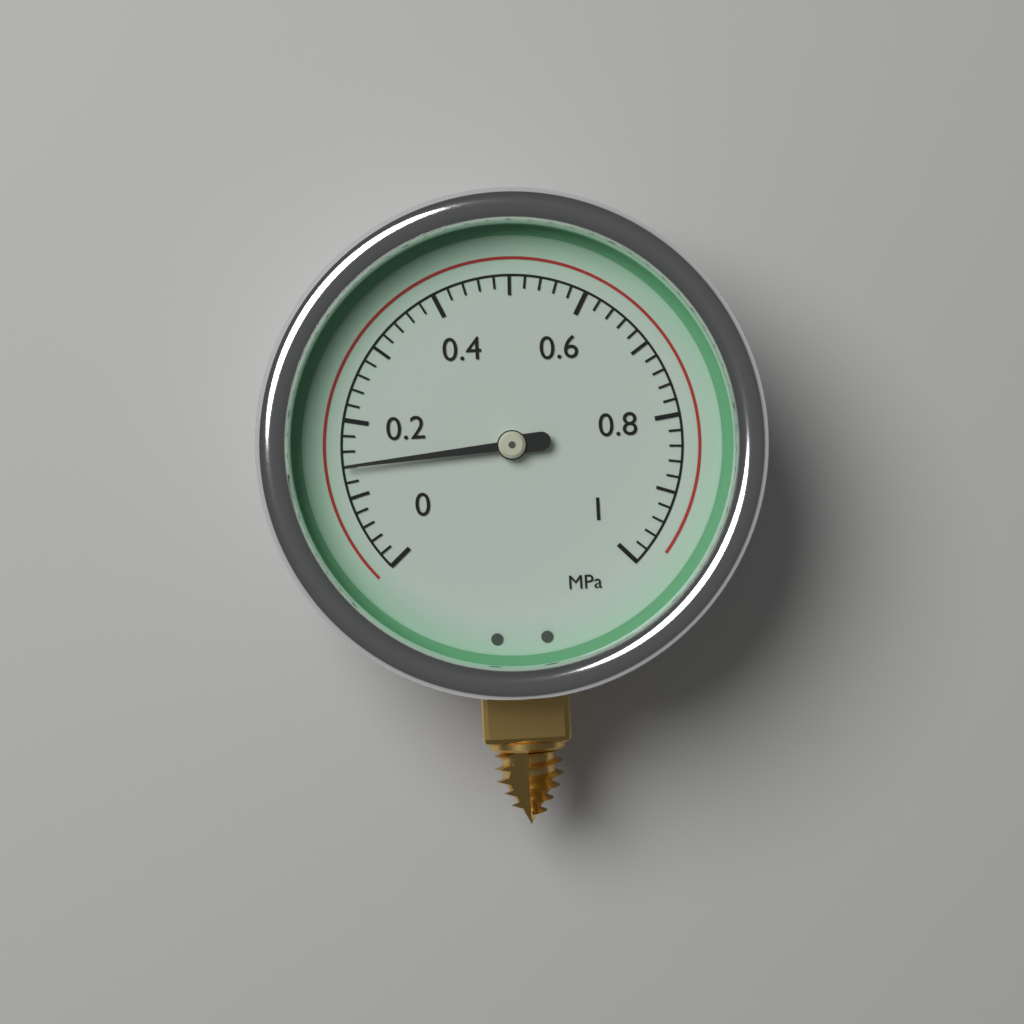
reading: 0.14 MPa
